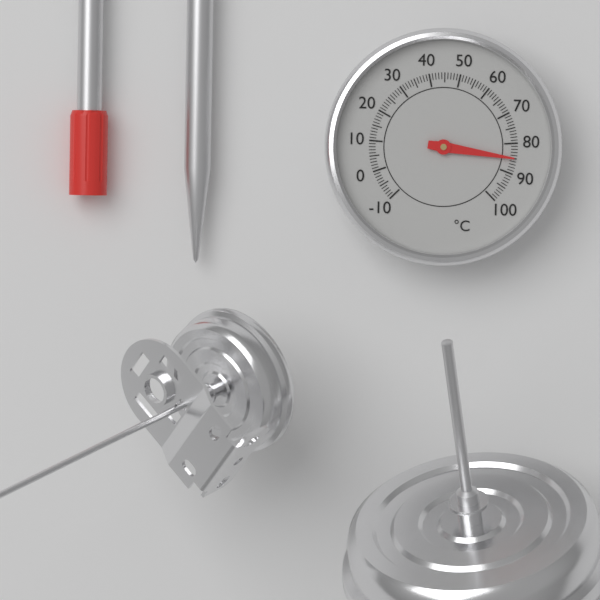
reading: 85 °C
